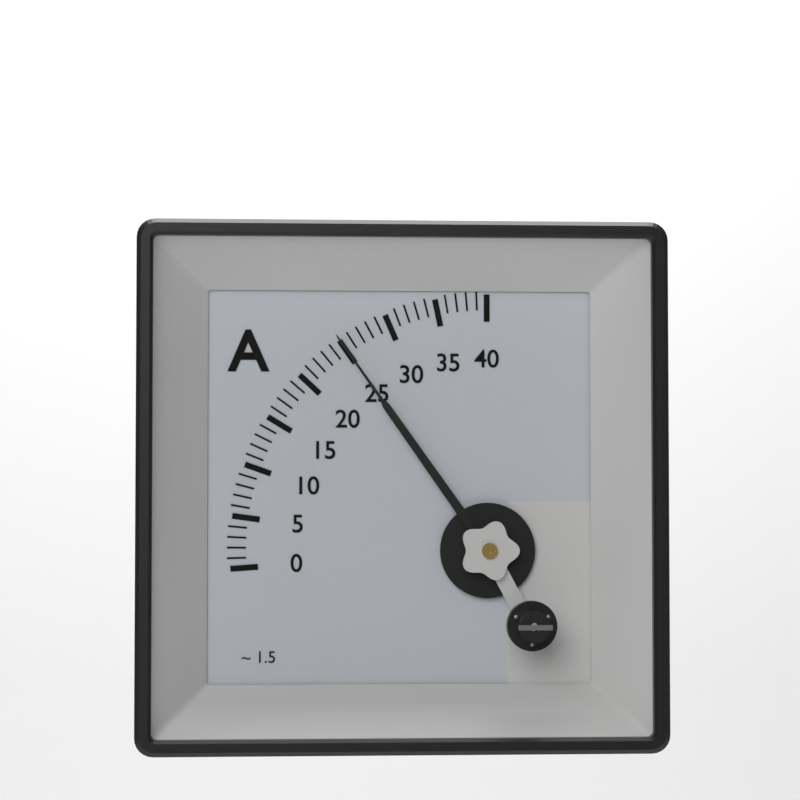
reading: 25 A
